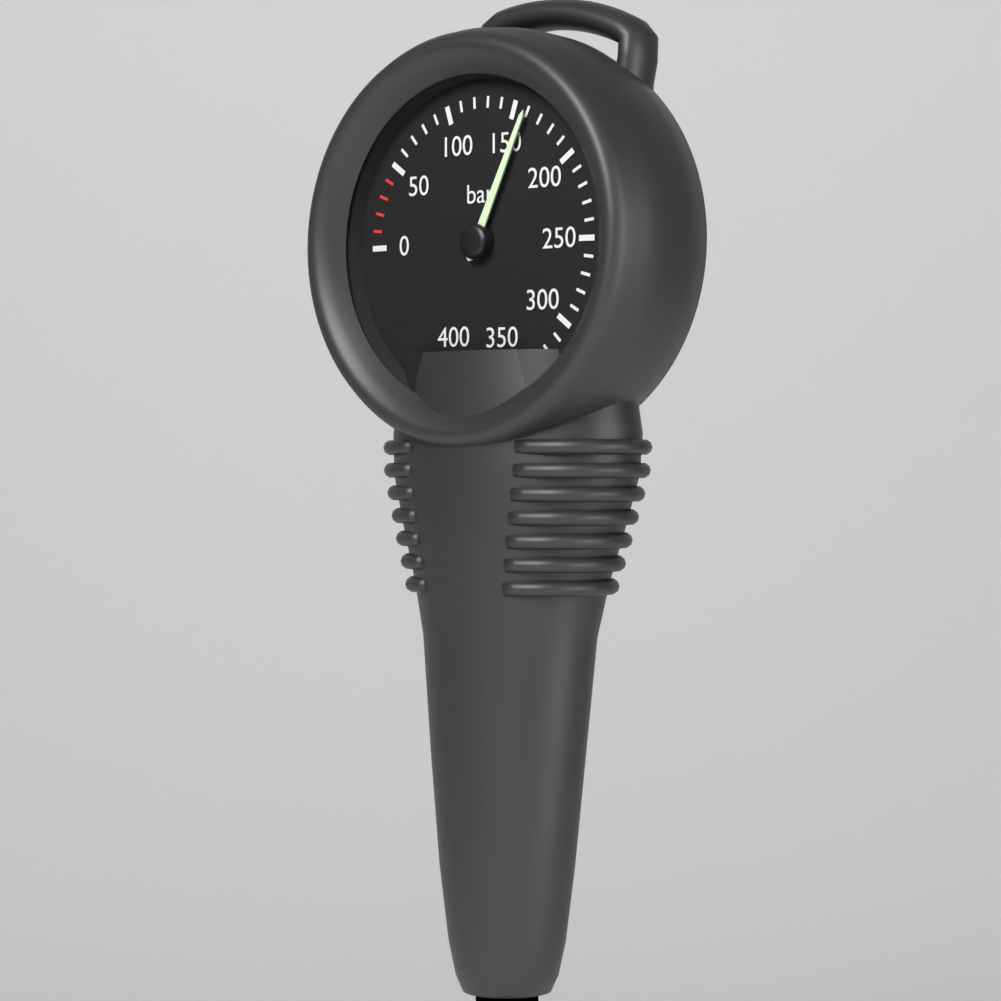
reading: 160 bar
